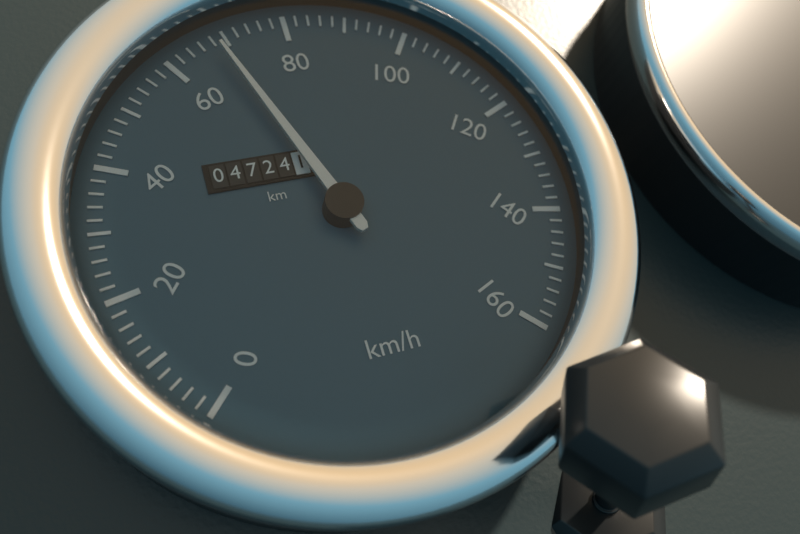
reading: 68 km/h
